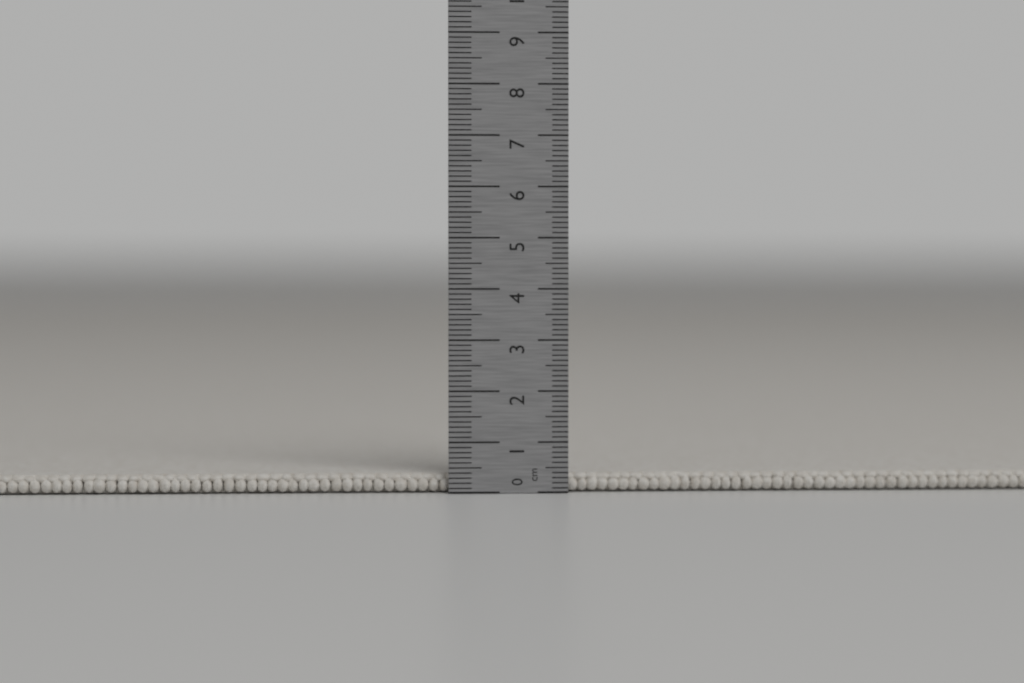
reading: 0.4 cm
